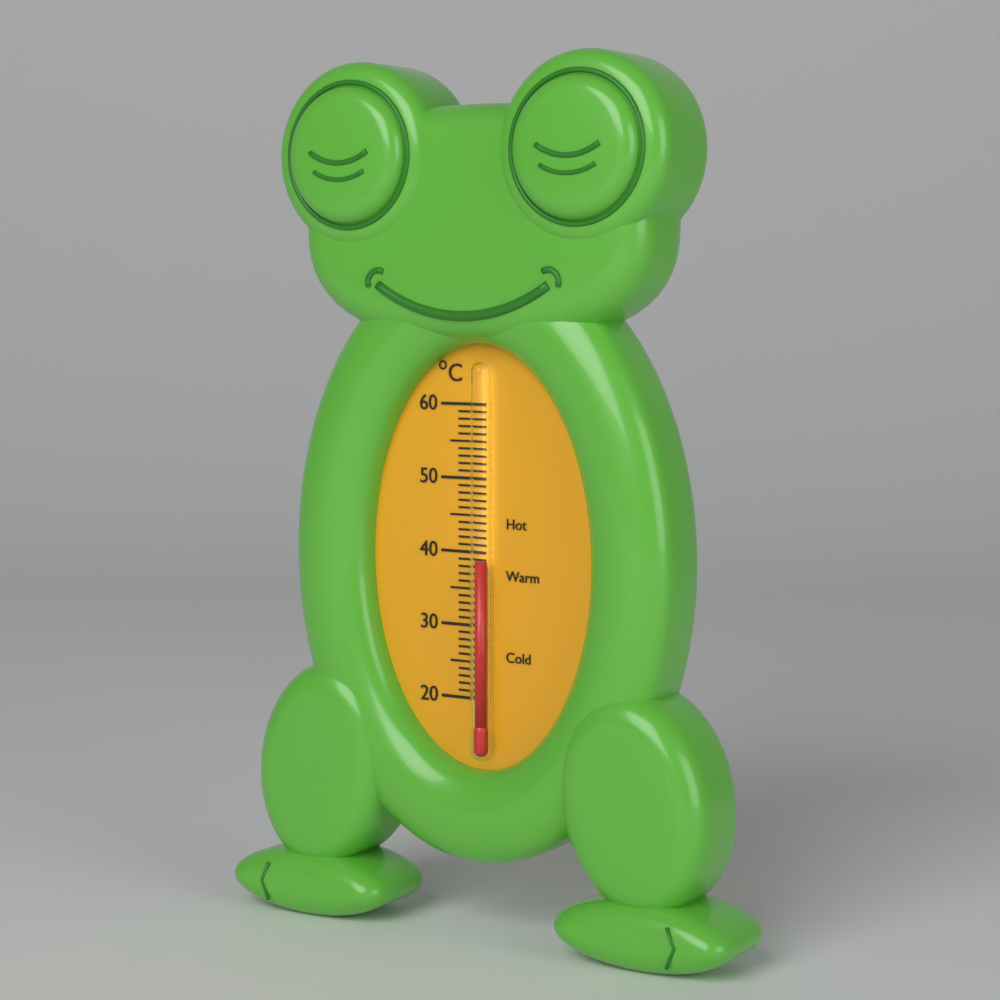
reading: 39 °C
